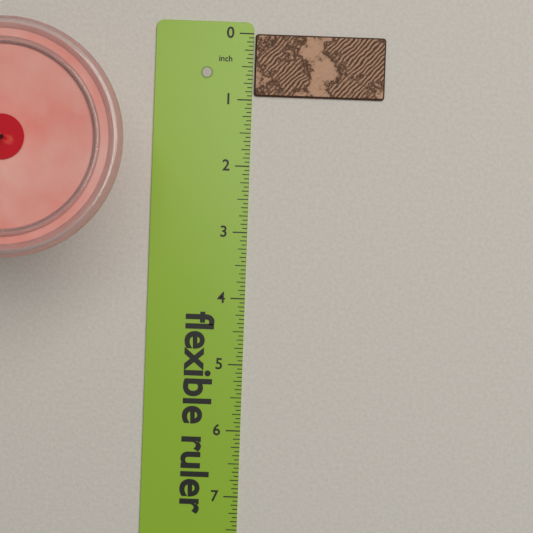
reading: 0.9375 in
